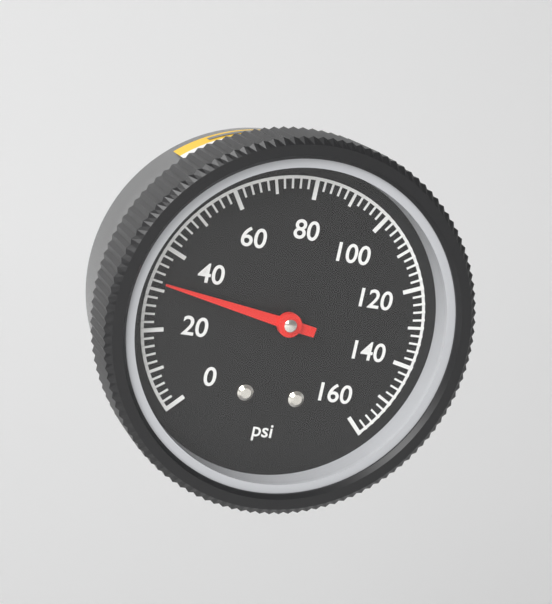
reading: 32 psi
